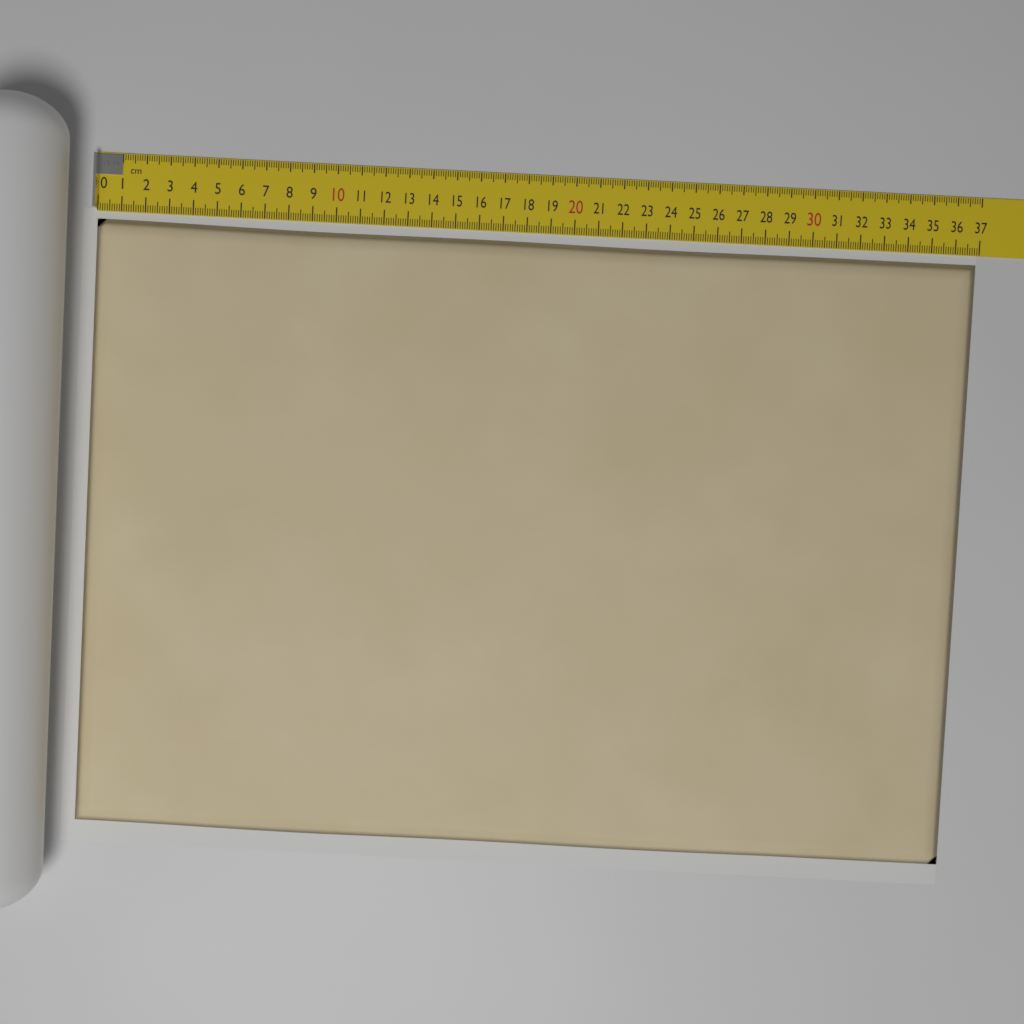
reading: 36.9 cm
